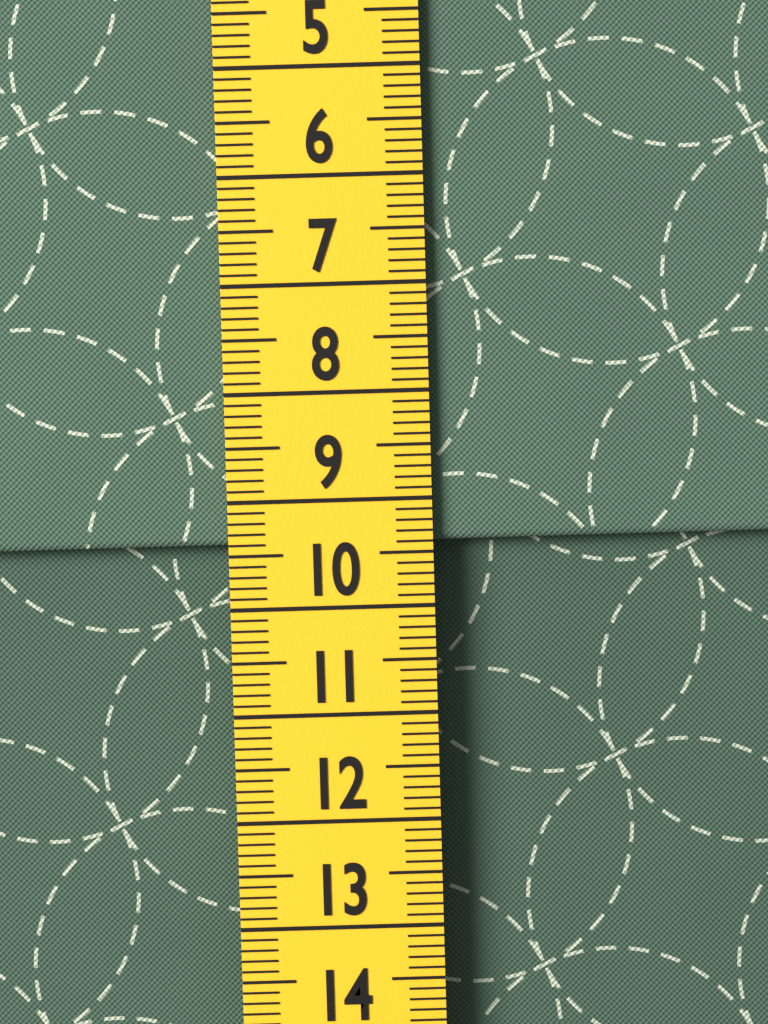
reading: 9.4 cm
